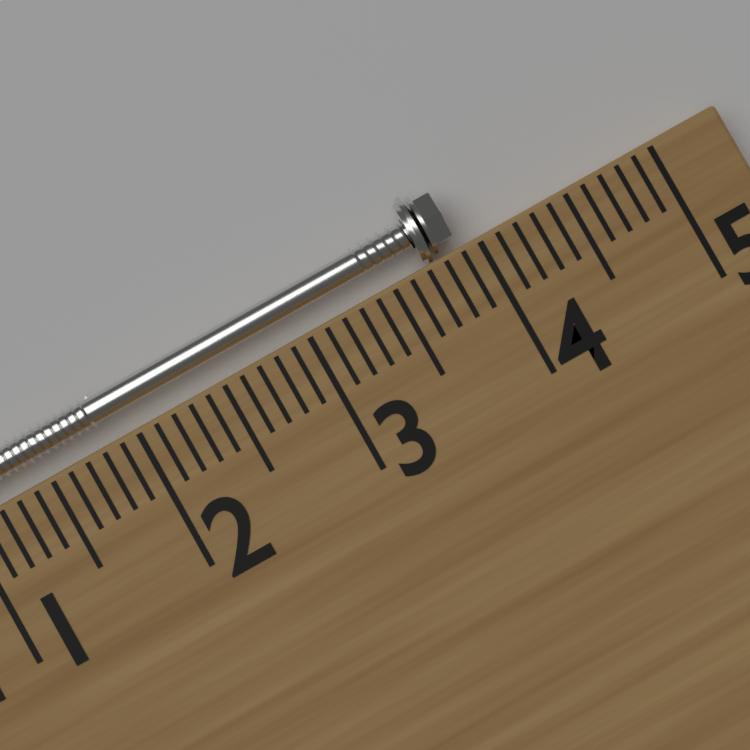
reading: 3.9 cm
